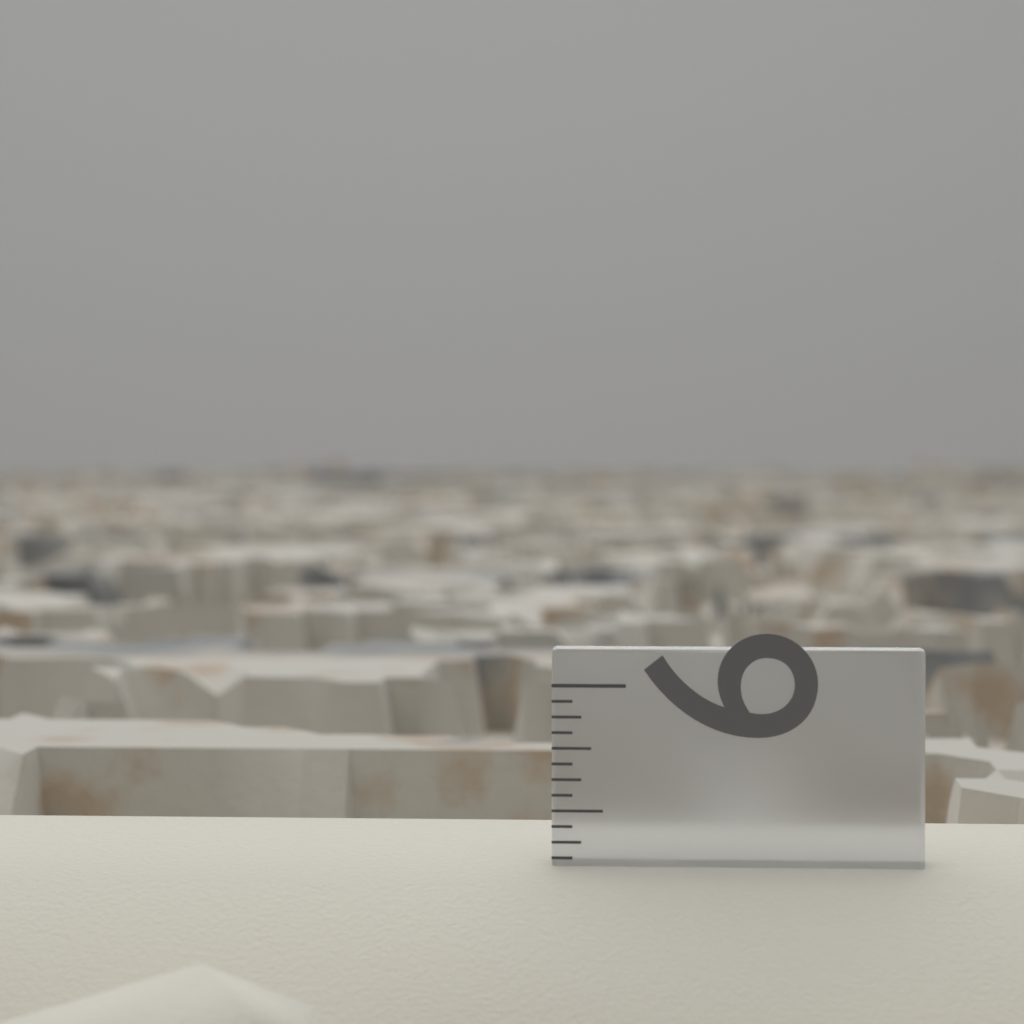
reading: 5.3750 in
